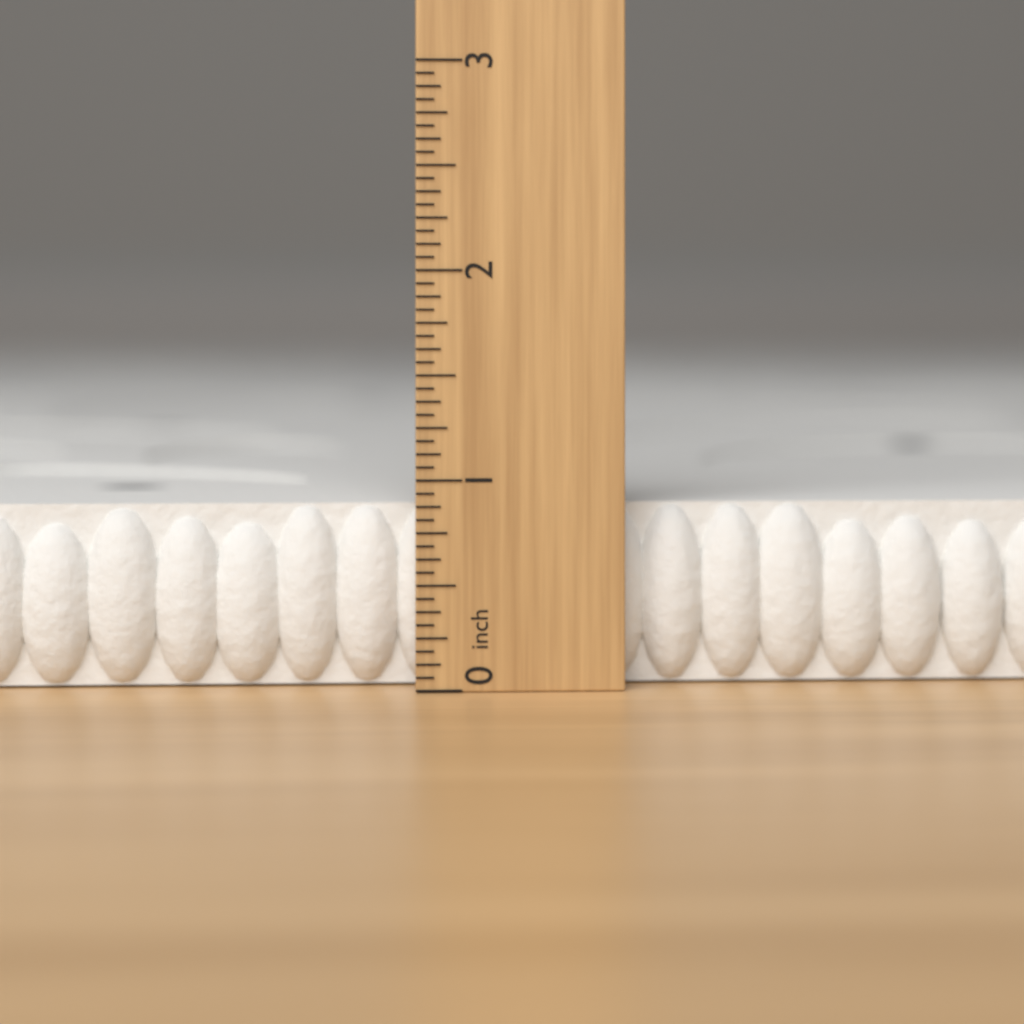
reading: 0.8750 inch
